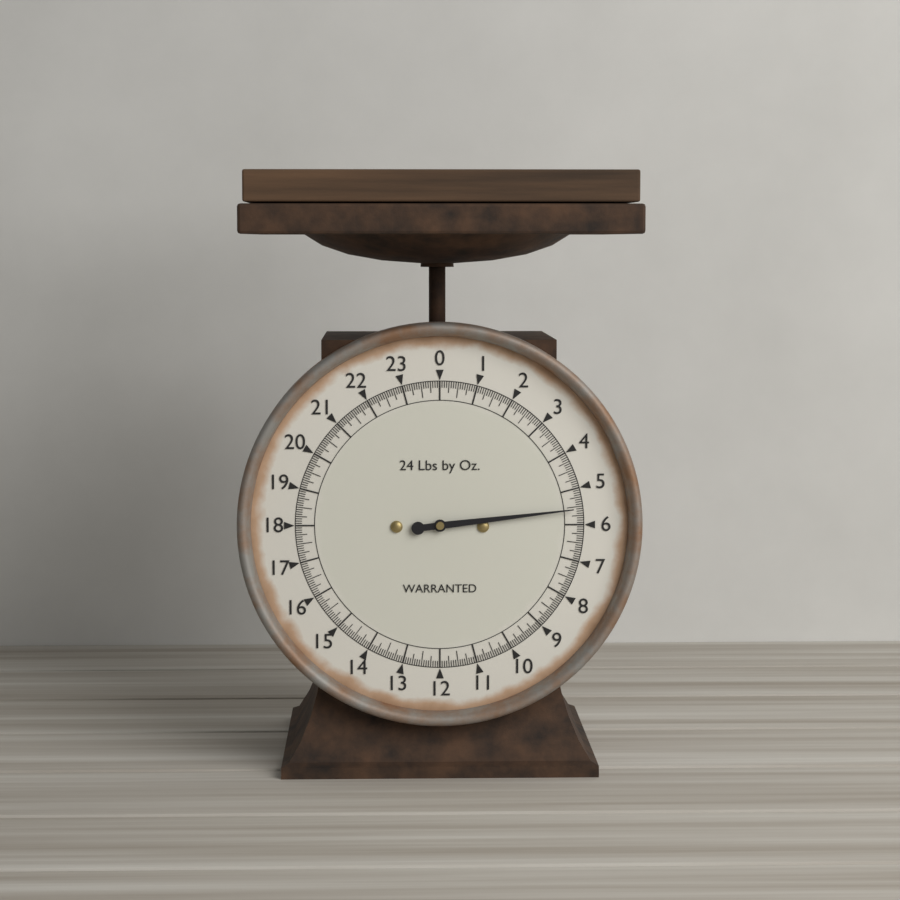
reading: 5.5625 lb
